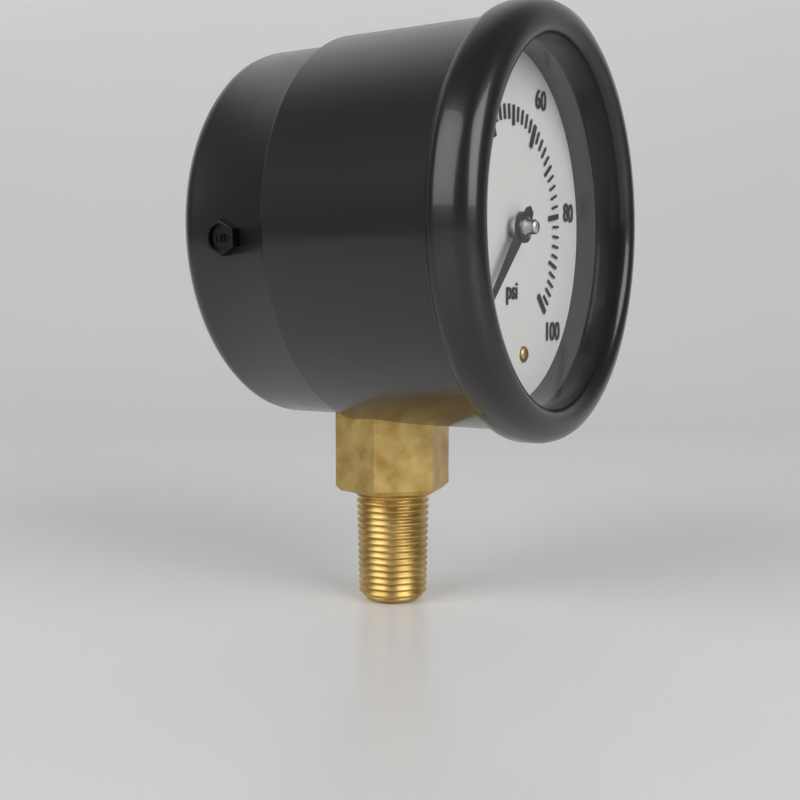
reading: 0 psi
